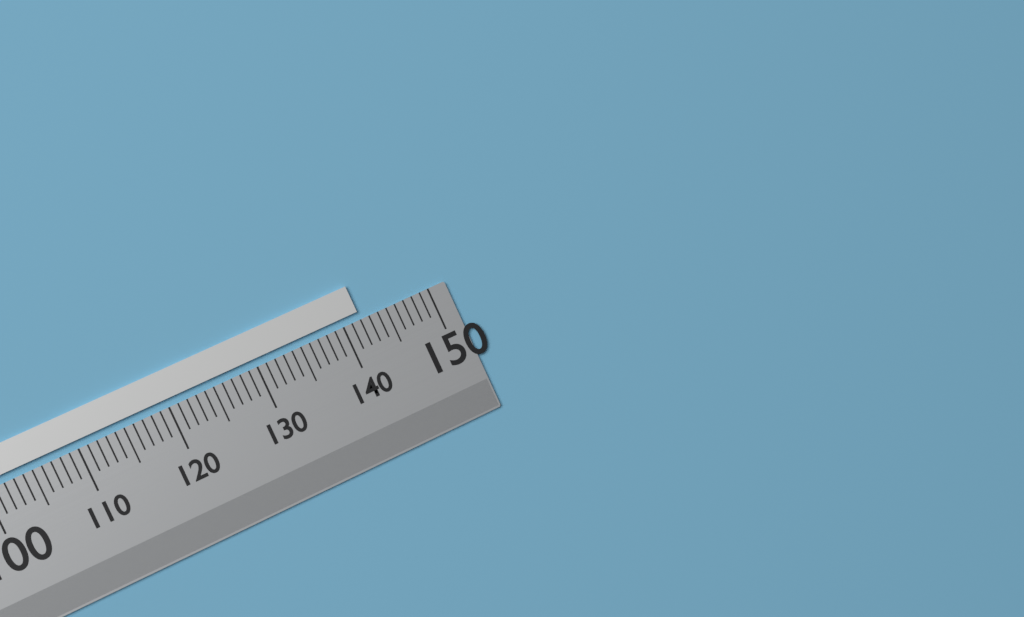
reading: 142 (no unit)
